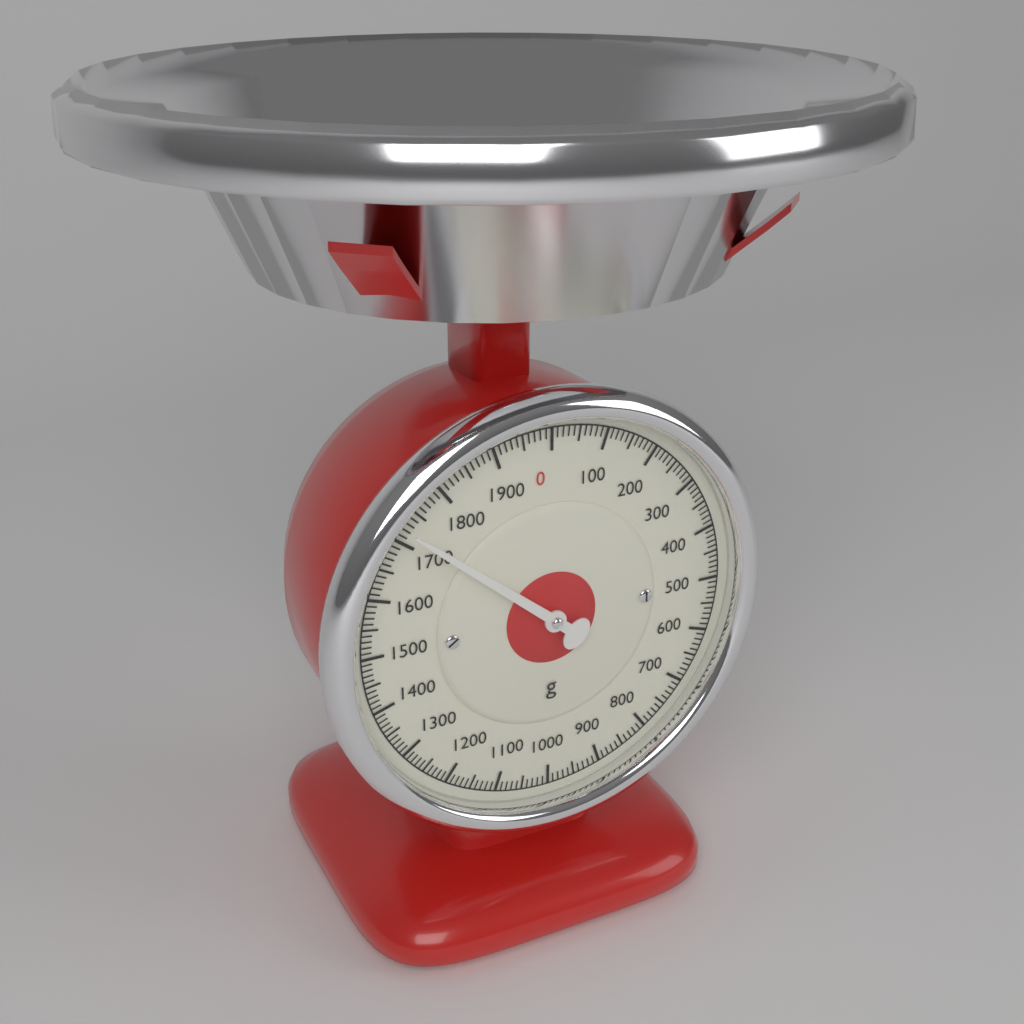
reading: 1720 g
